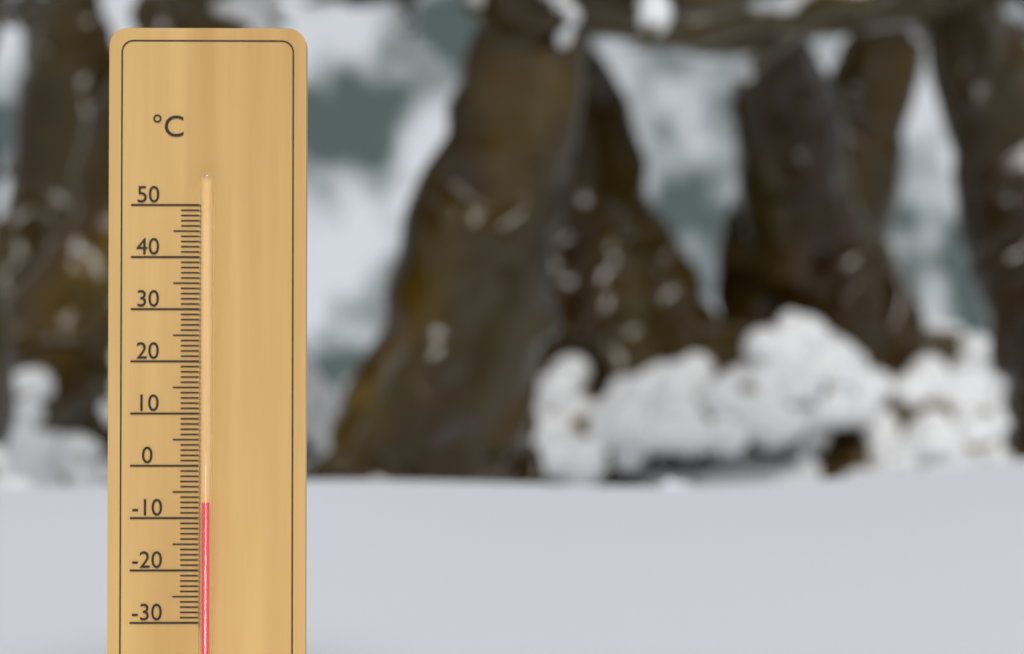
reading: -7 °C
